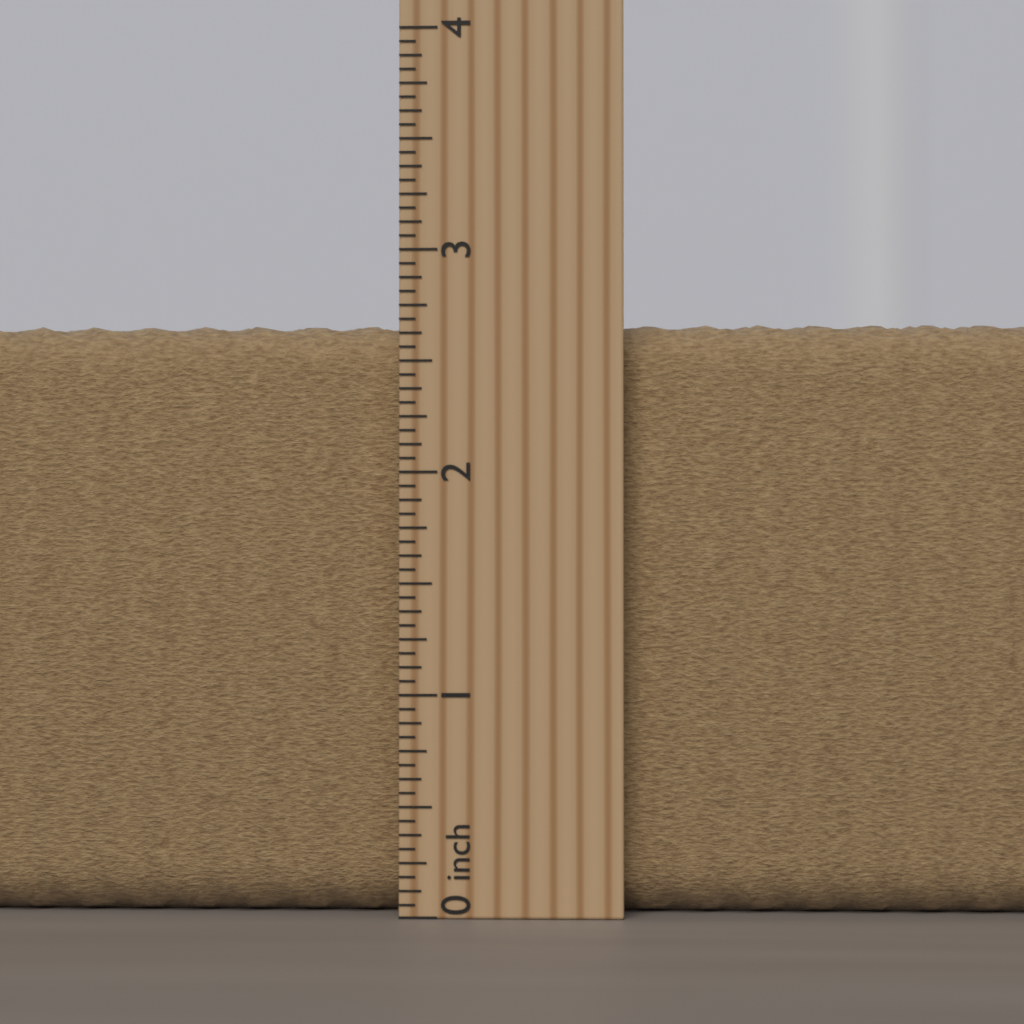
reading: 2.6875 inch
